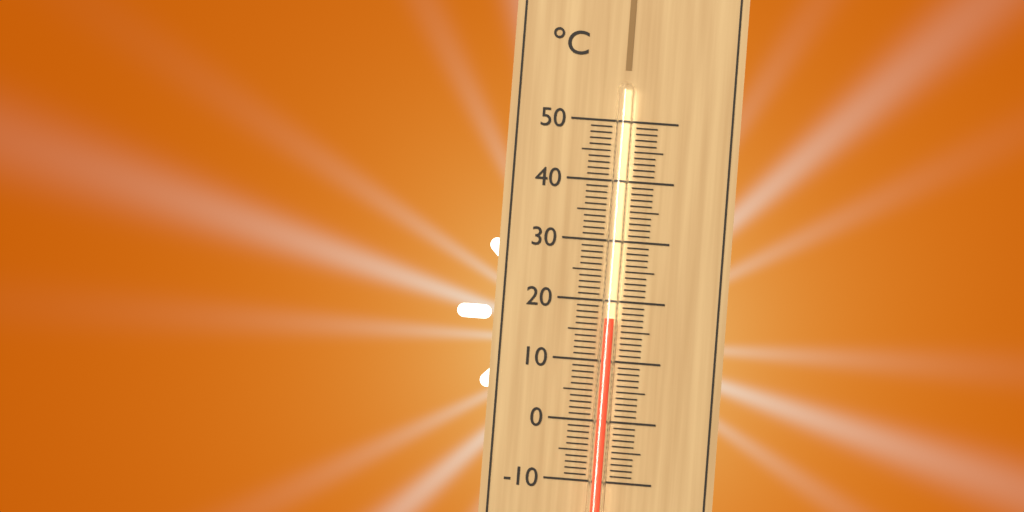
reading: 17 °C
